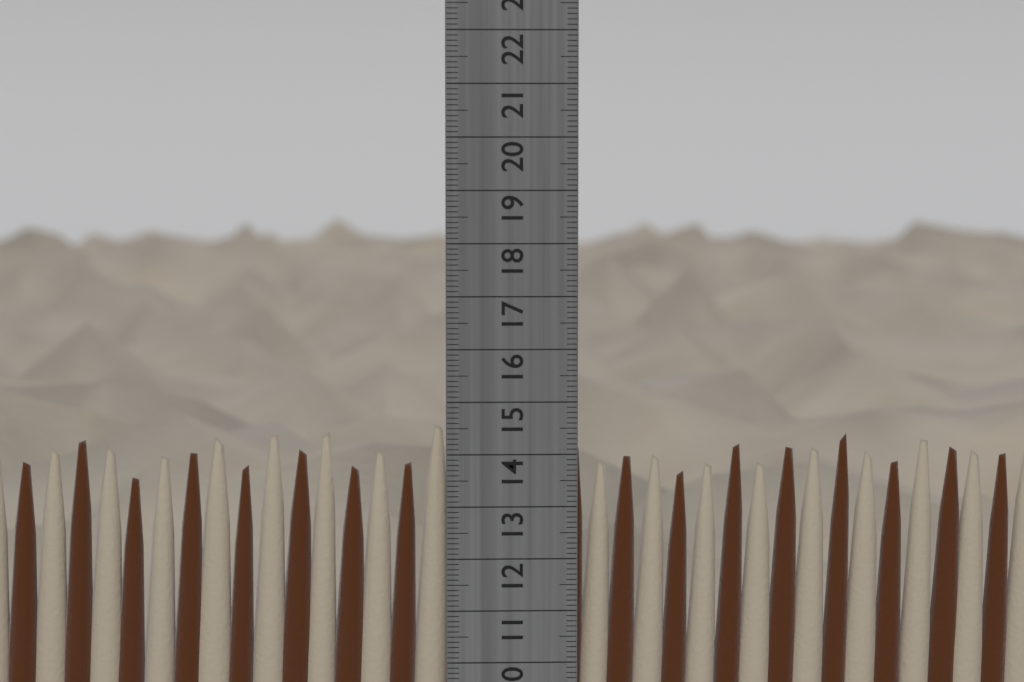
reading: 14.6 cm
